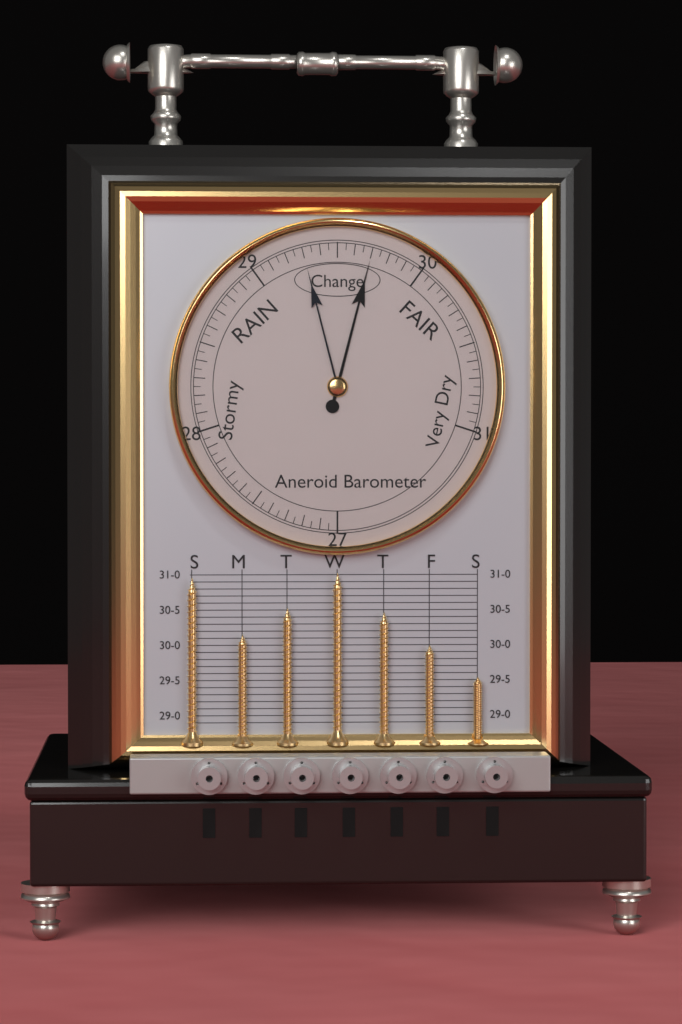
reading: 29.70 (no unit)
